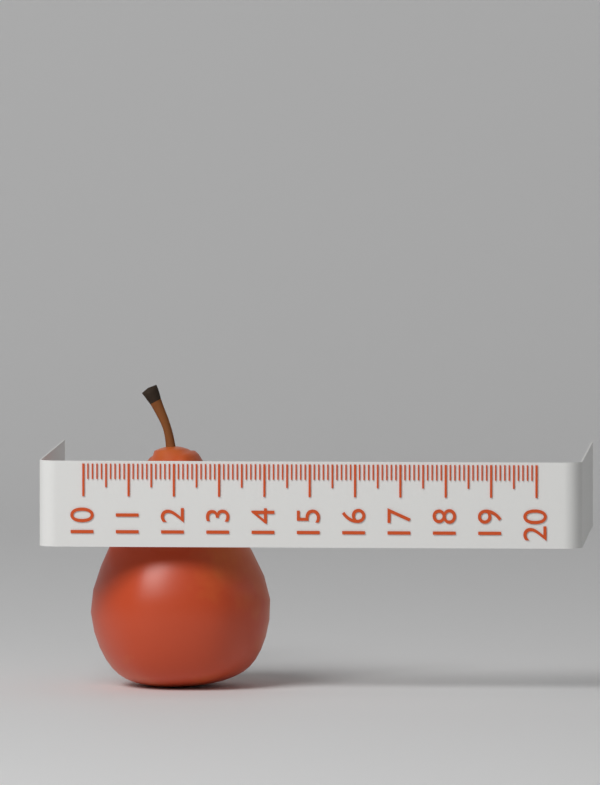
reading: 14.0 (no unit)
